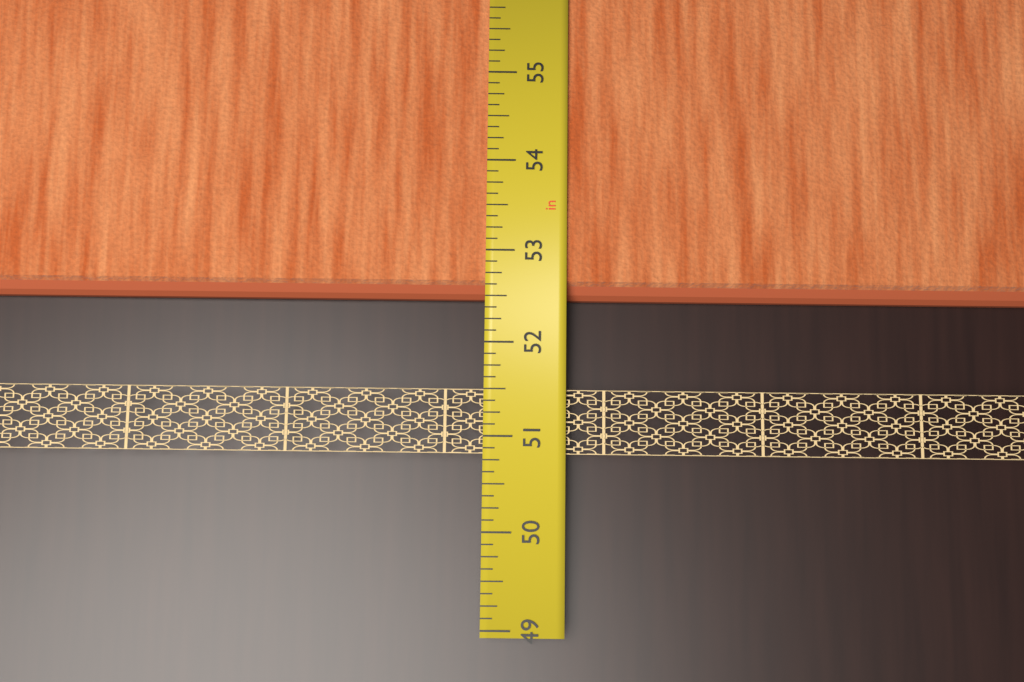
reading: 52.500 in
